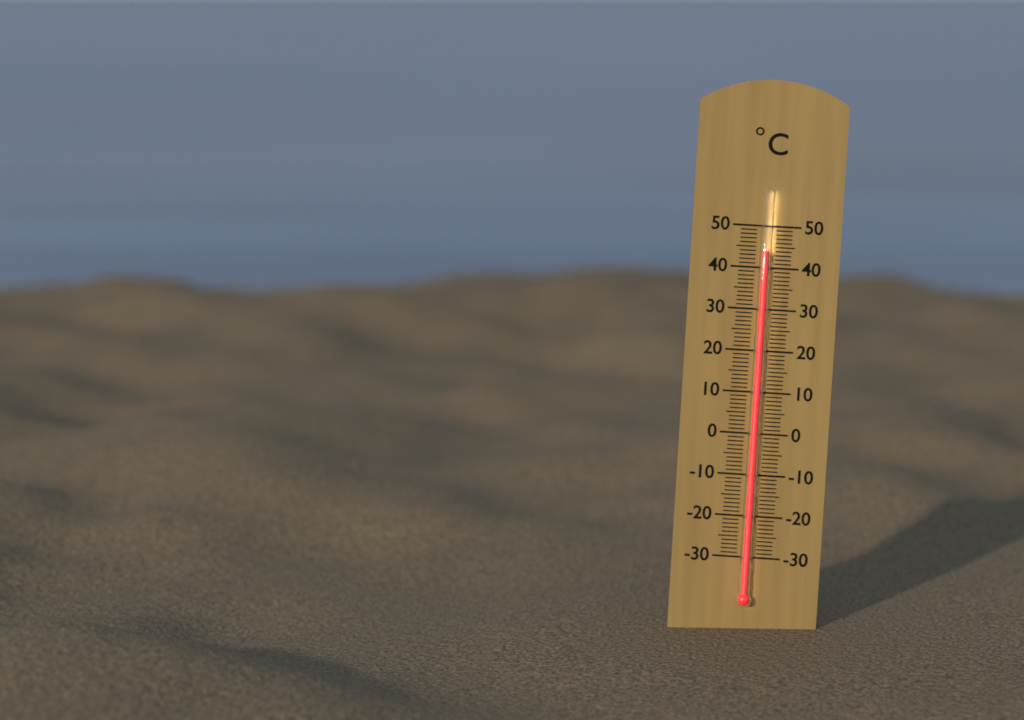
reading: 44 °C
